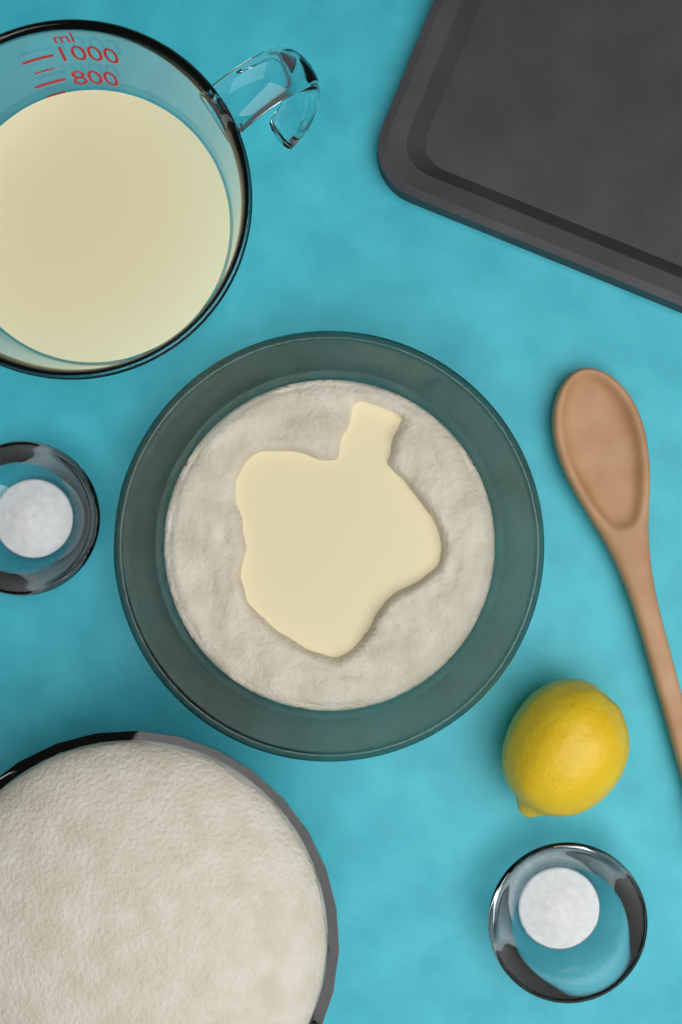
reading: 700 ml
